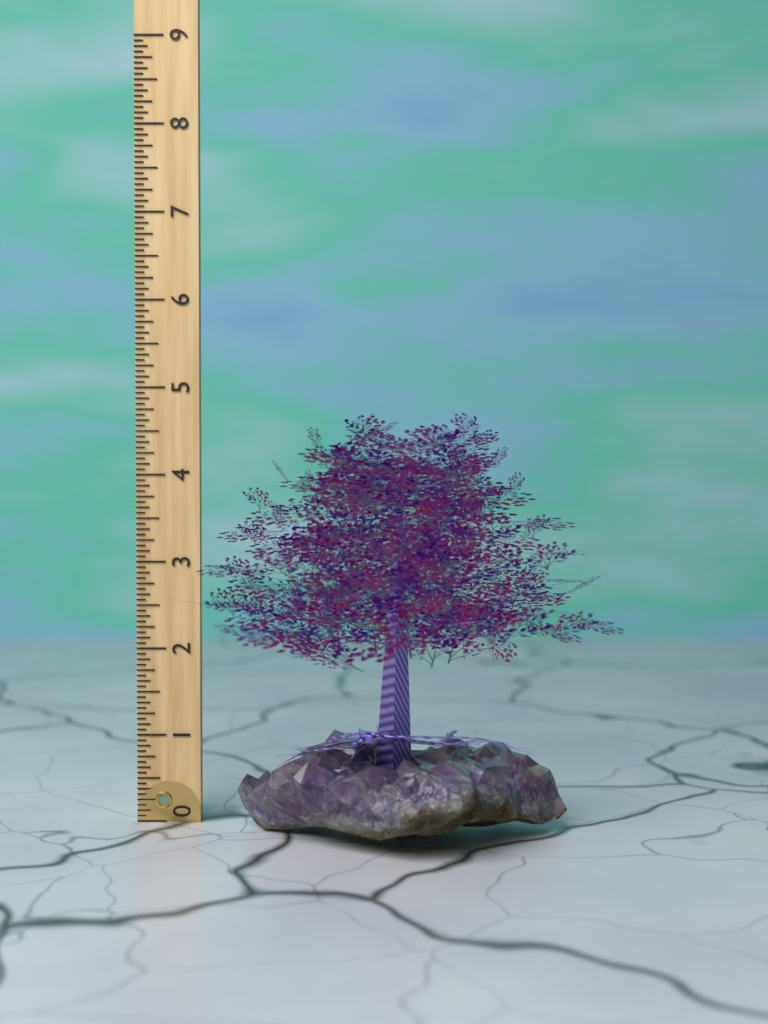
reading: 4.6875 (no unit)
